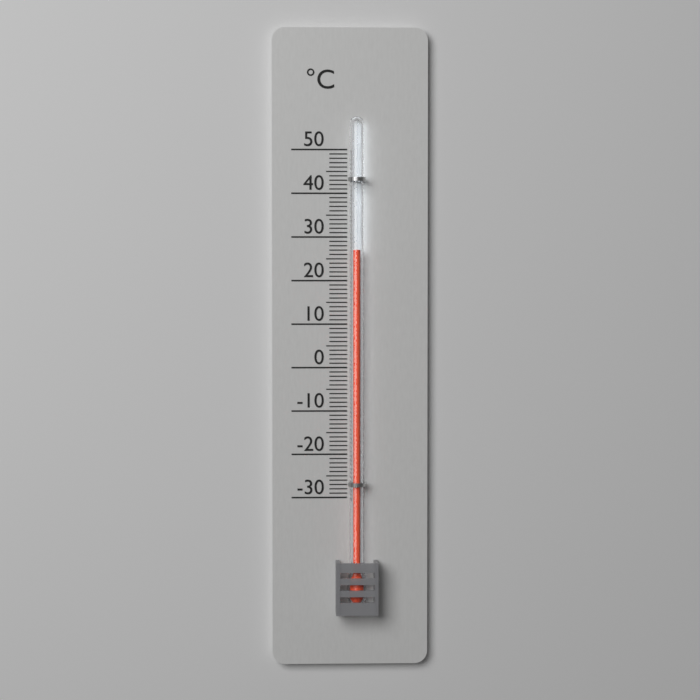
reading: 27 °C
